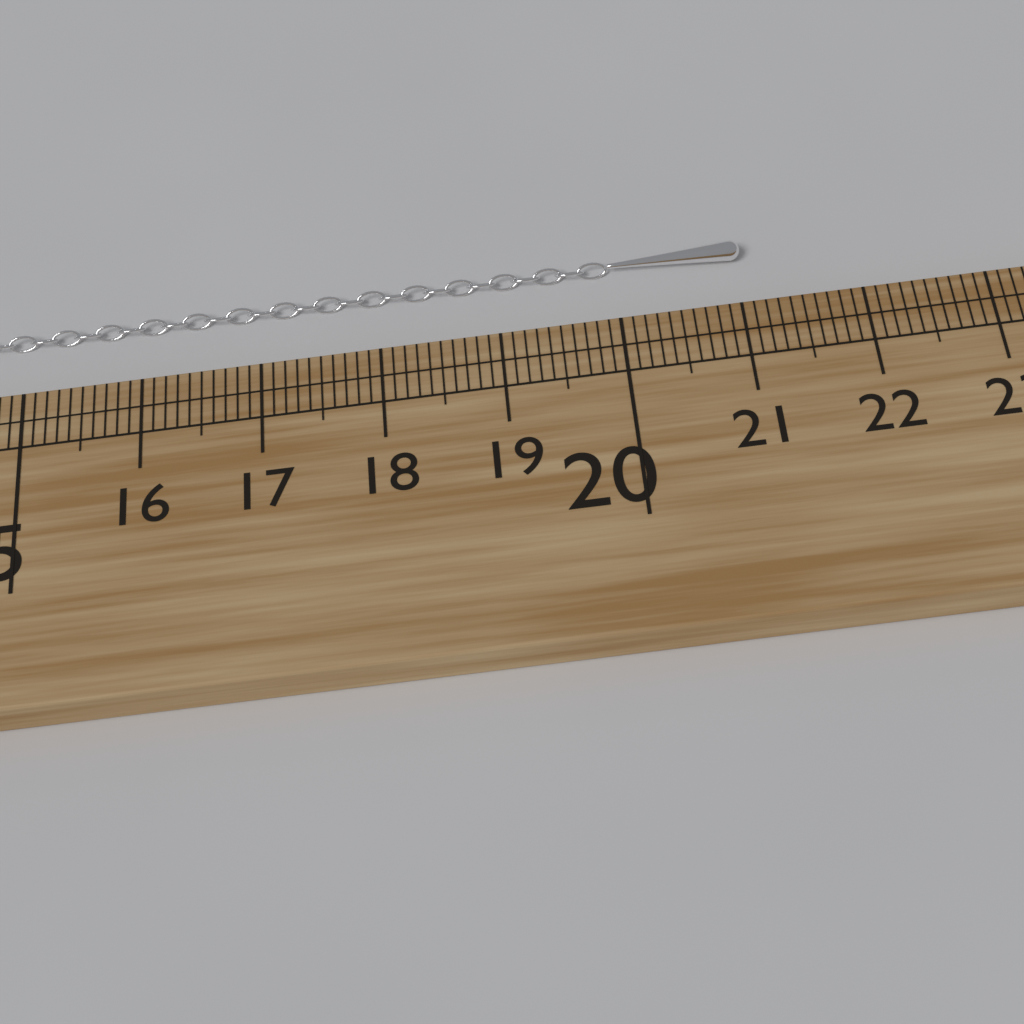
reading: 21.1 cm
